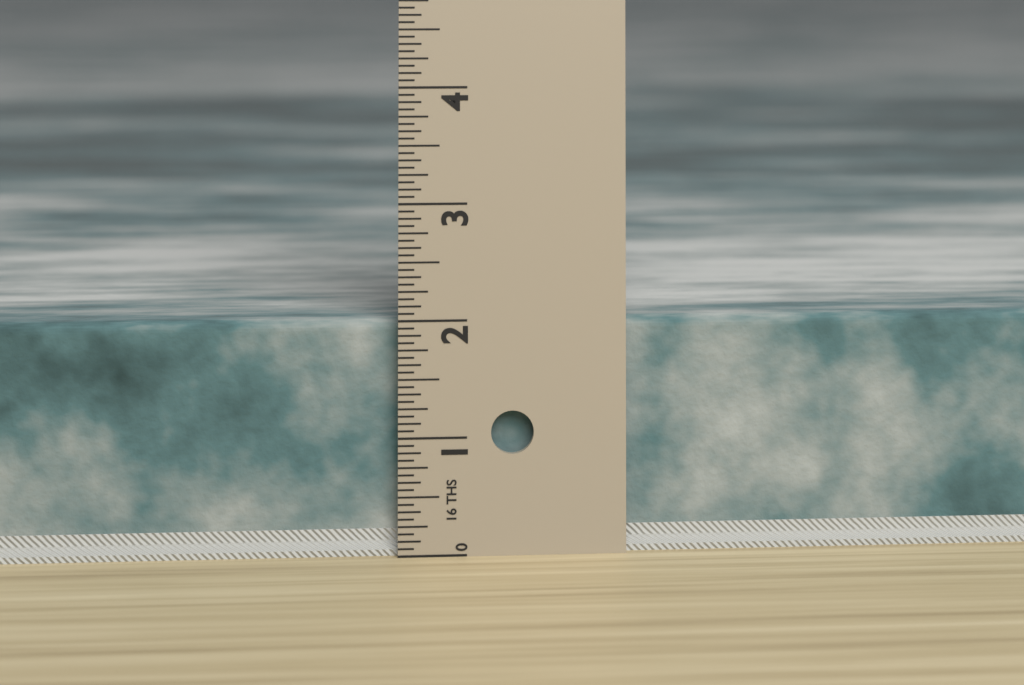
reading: 2.0000 in
